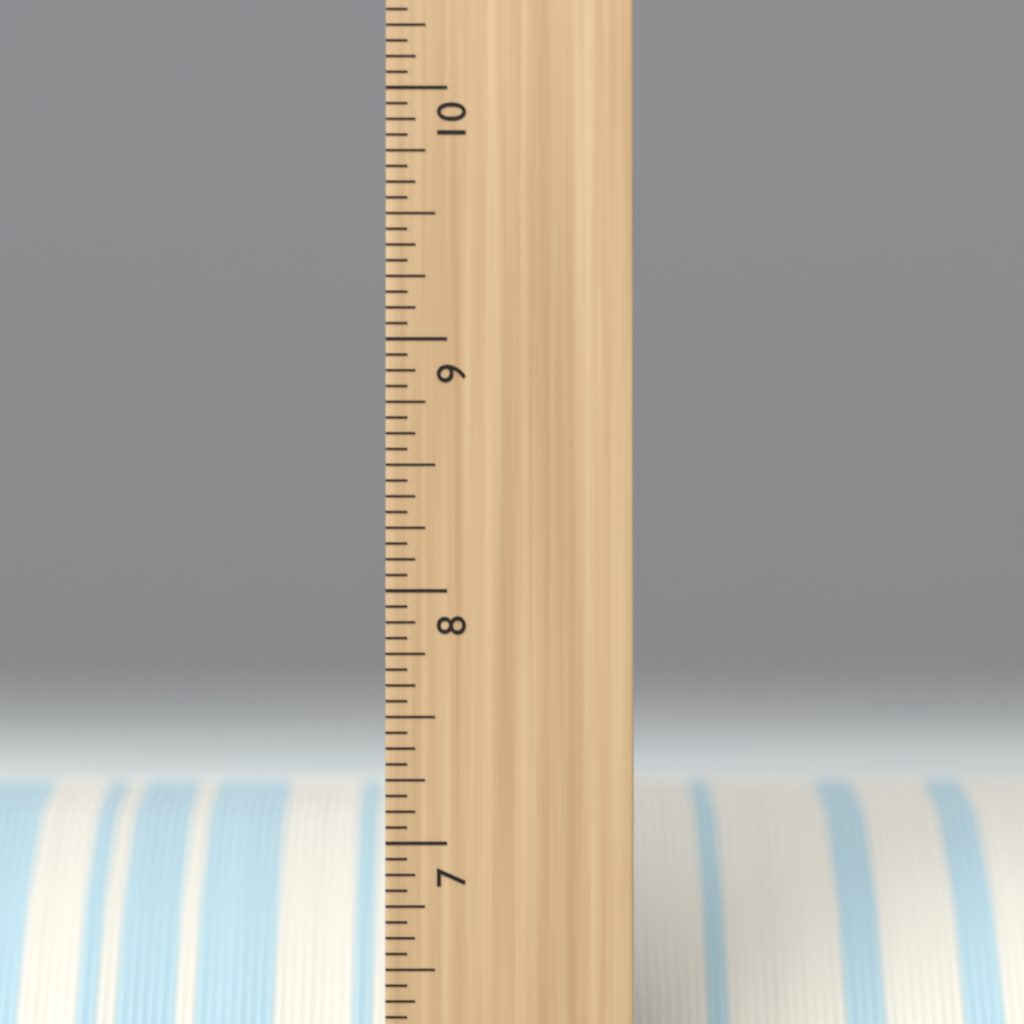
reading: 7.1875 inch
